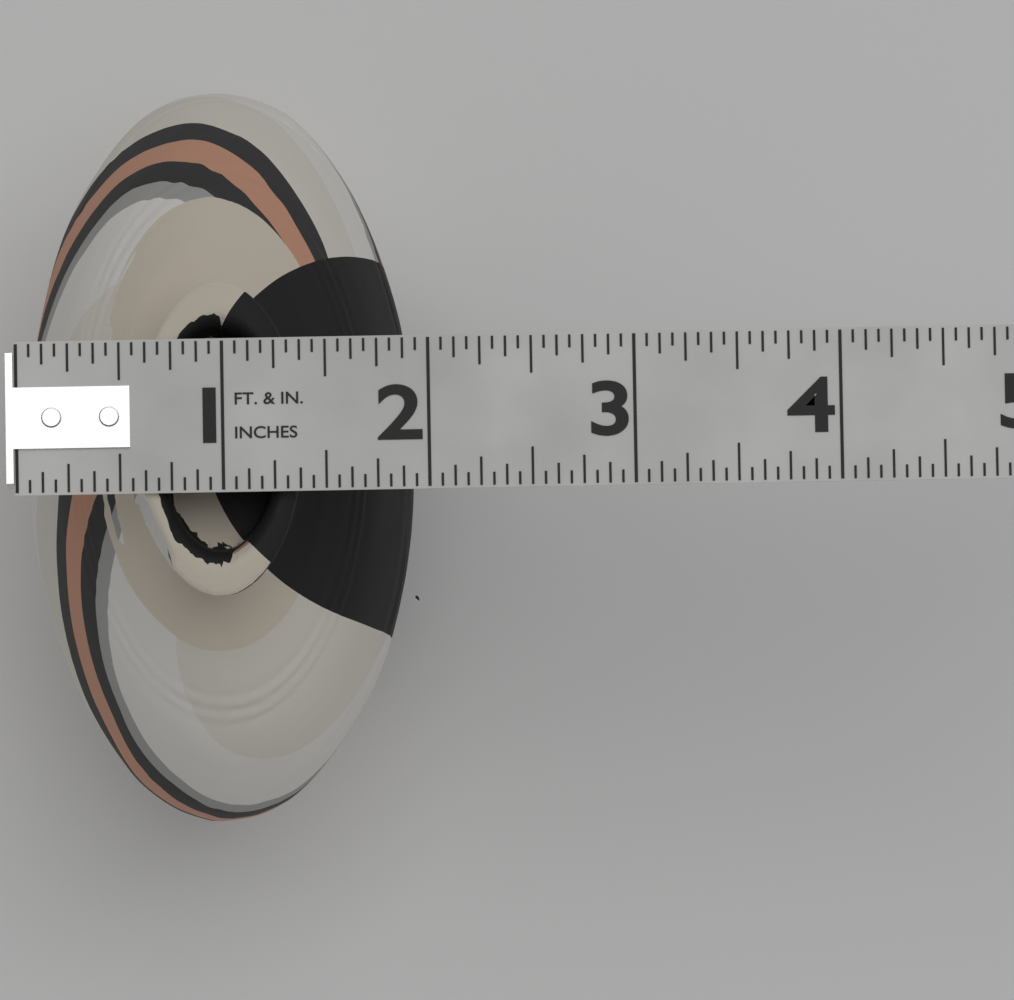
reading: 1.9375 in
